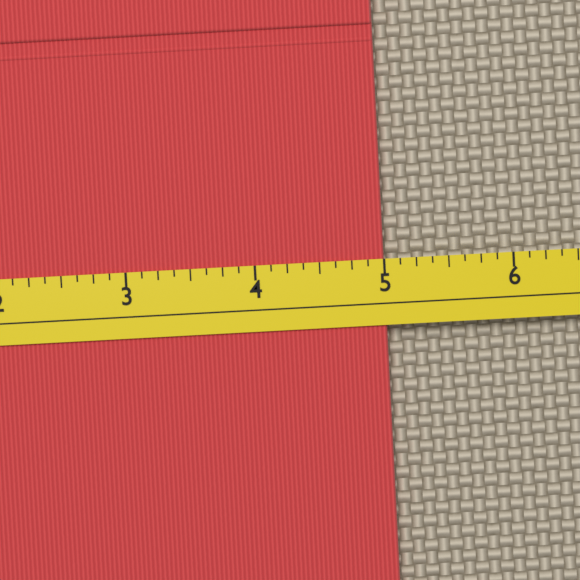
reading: 5.000 (no unit)
